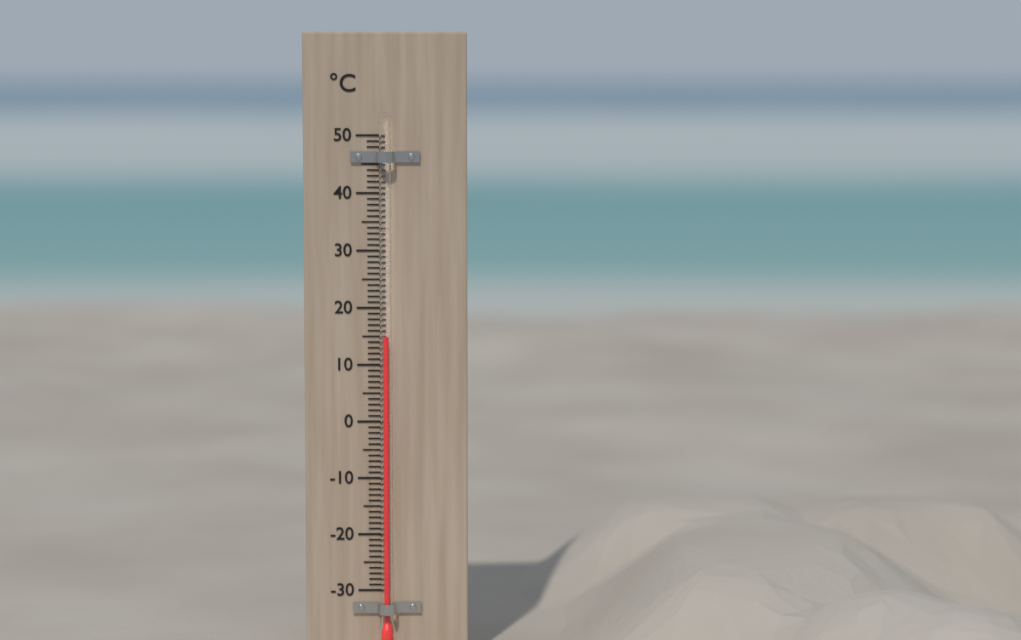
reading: 15 °C
